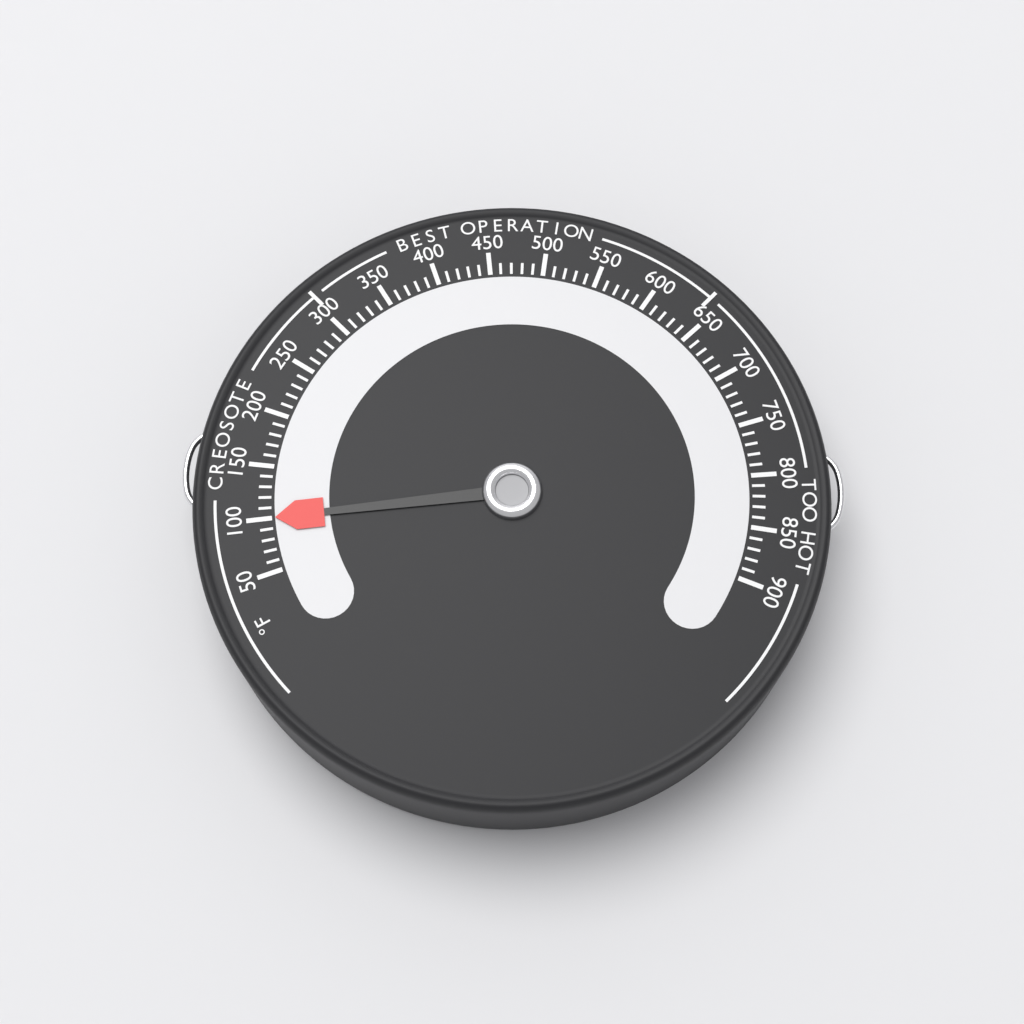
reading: 100 °F
